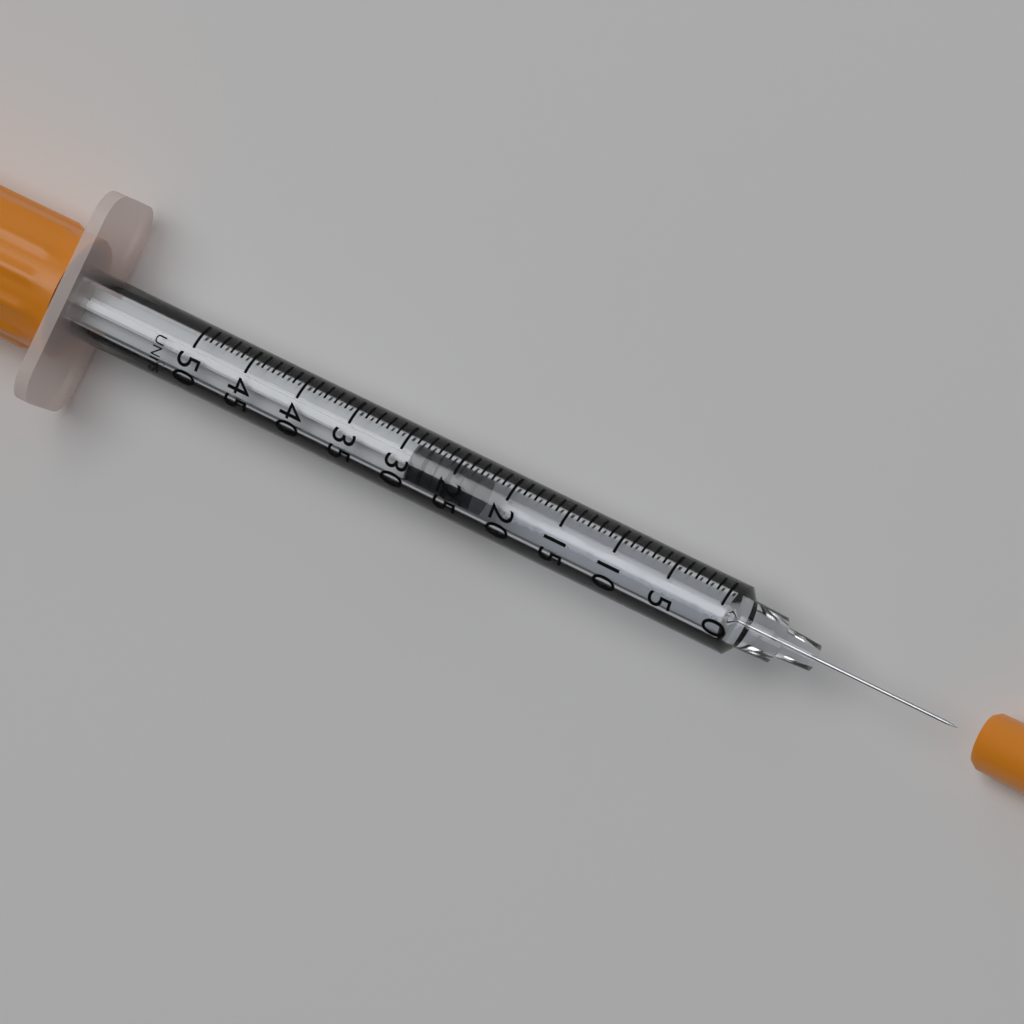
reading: 23 UNITS
